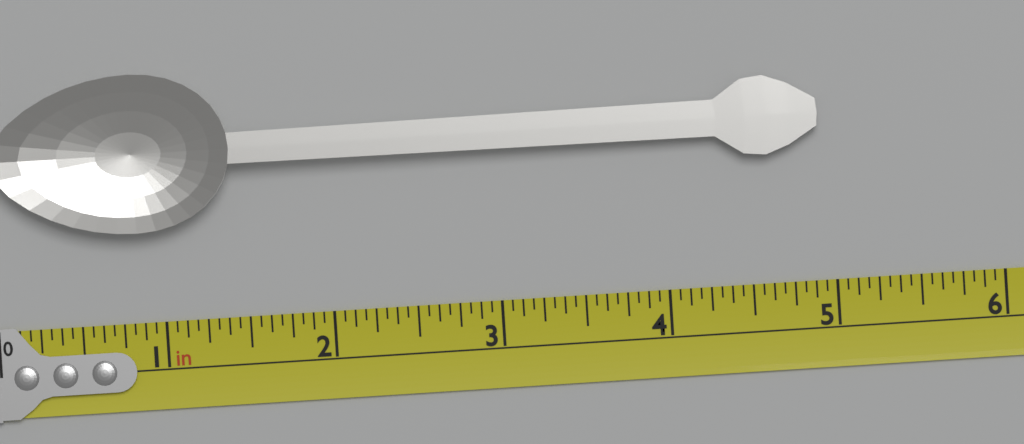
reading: 4.9375 in
